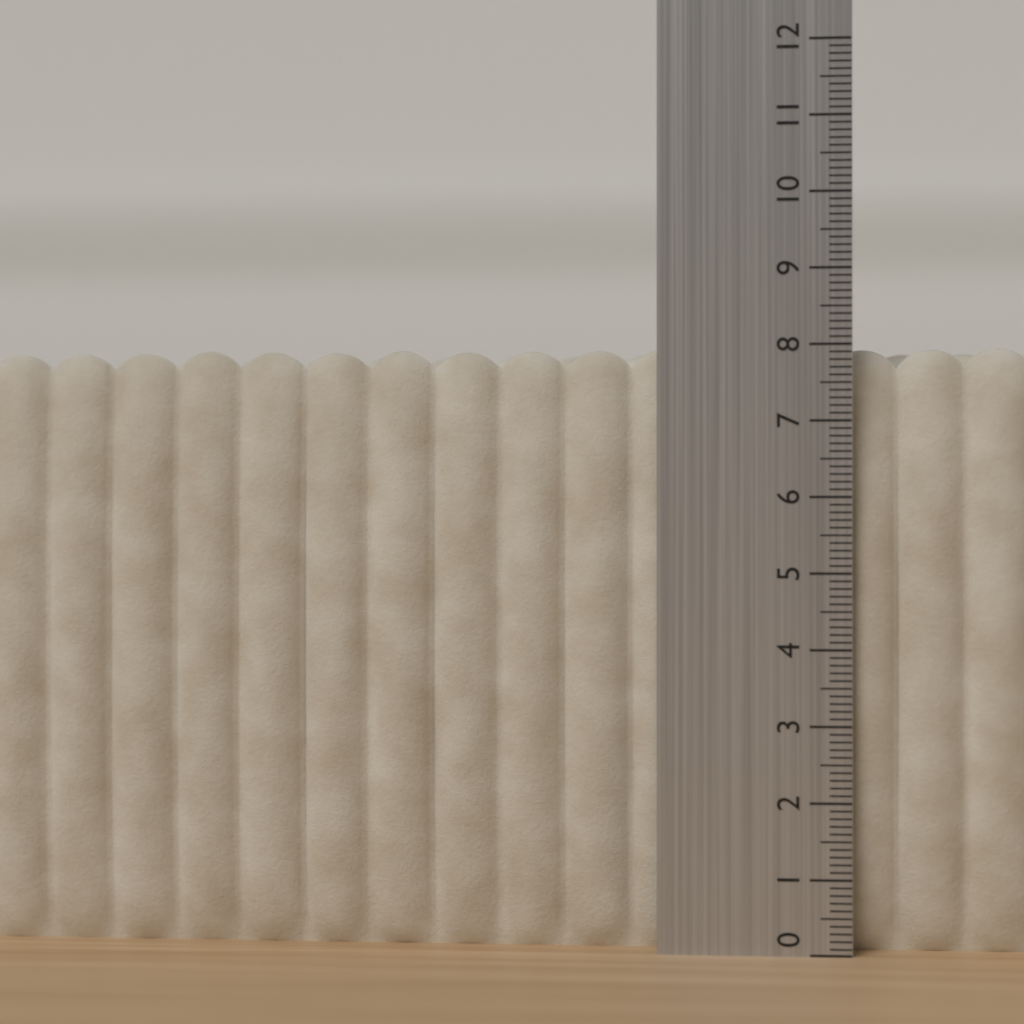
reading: 8.0 (no unit)
